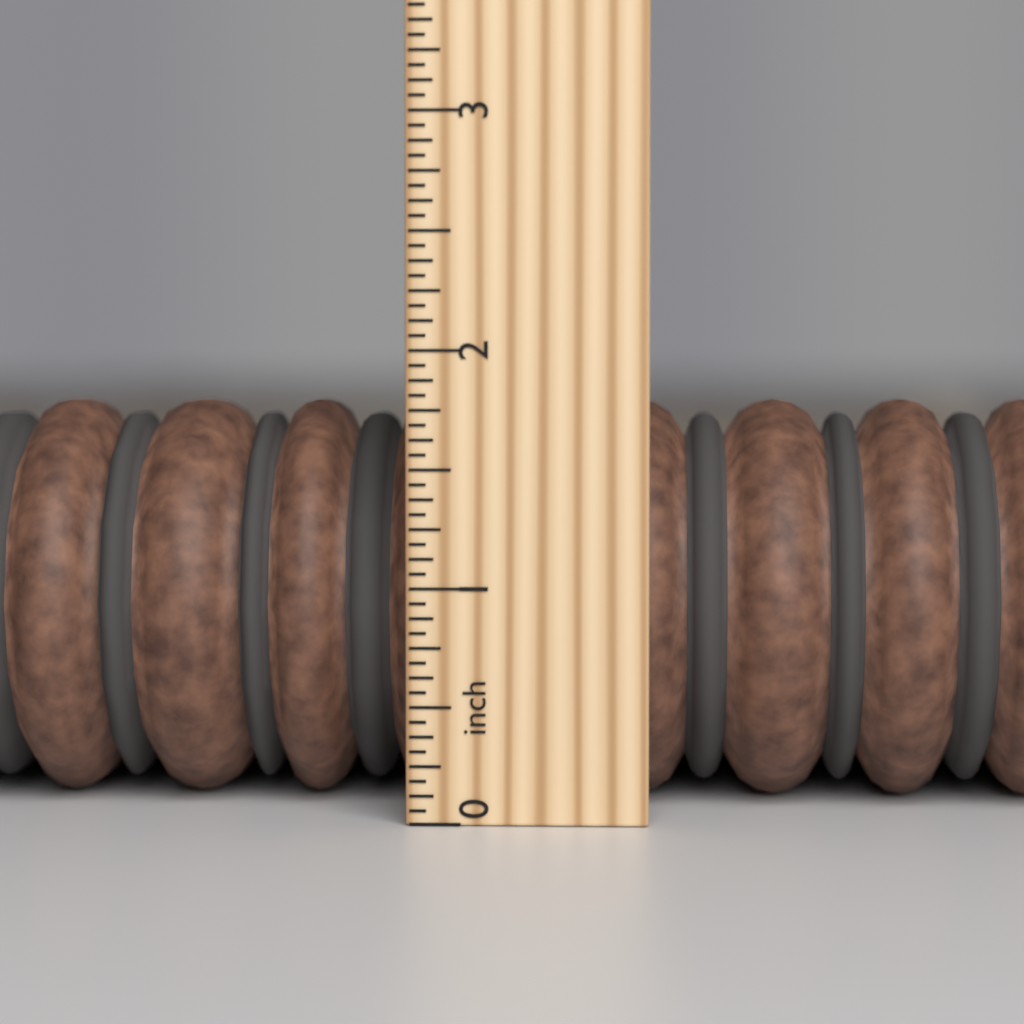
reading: 1.8125 inch
